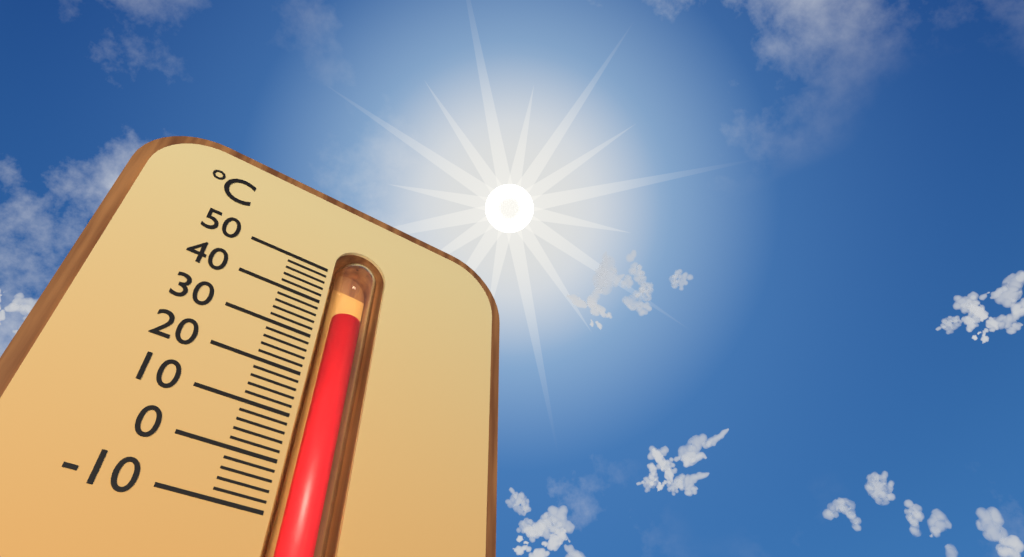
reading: 40 °C
